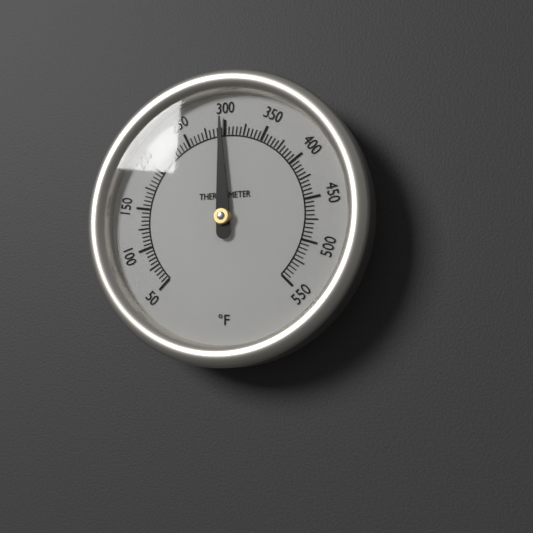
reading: 295 °F
